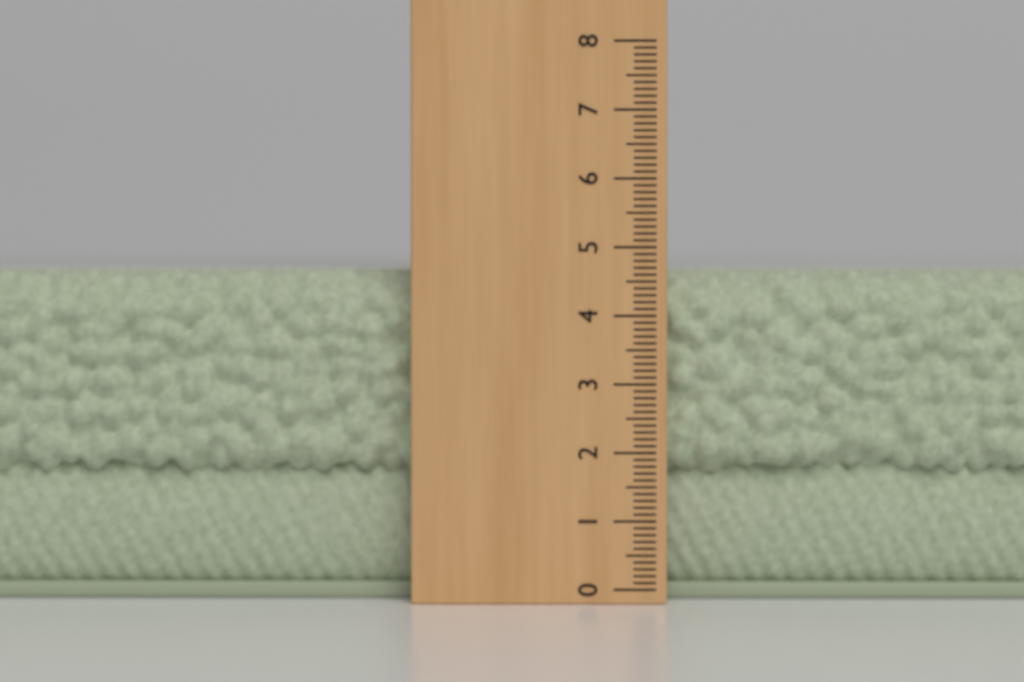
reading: 4.7 (no unit)
